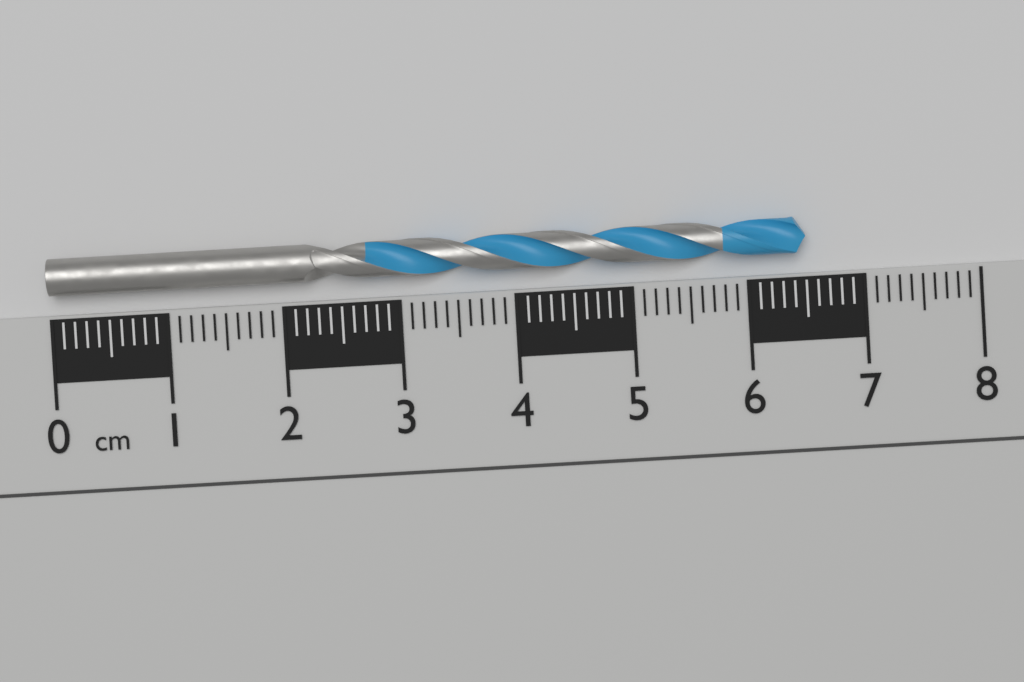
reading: 6.5 cm
